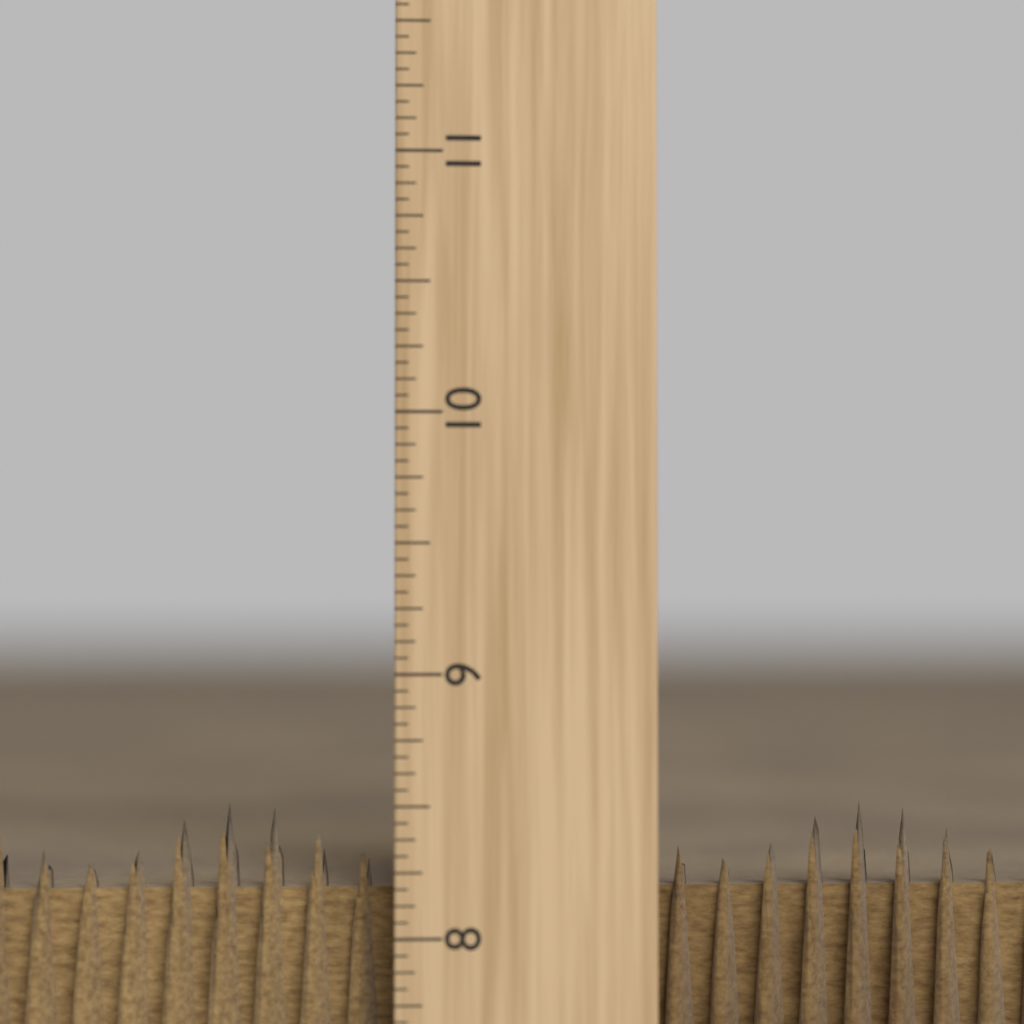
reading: 8.5000 inch
